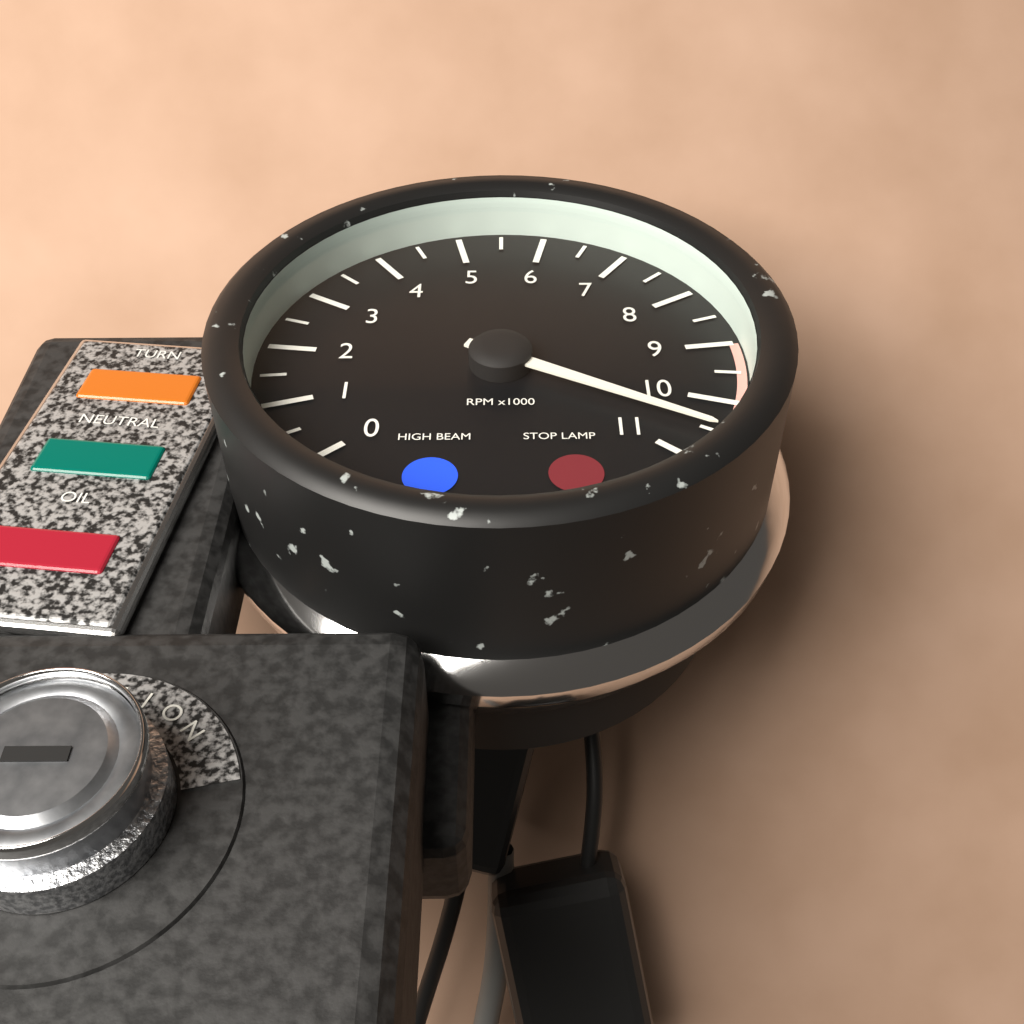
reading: 10500 RPM
